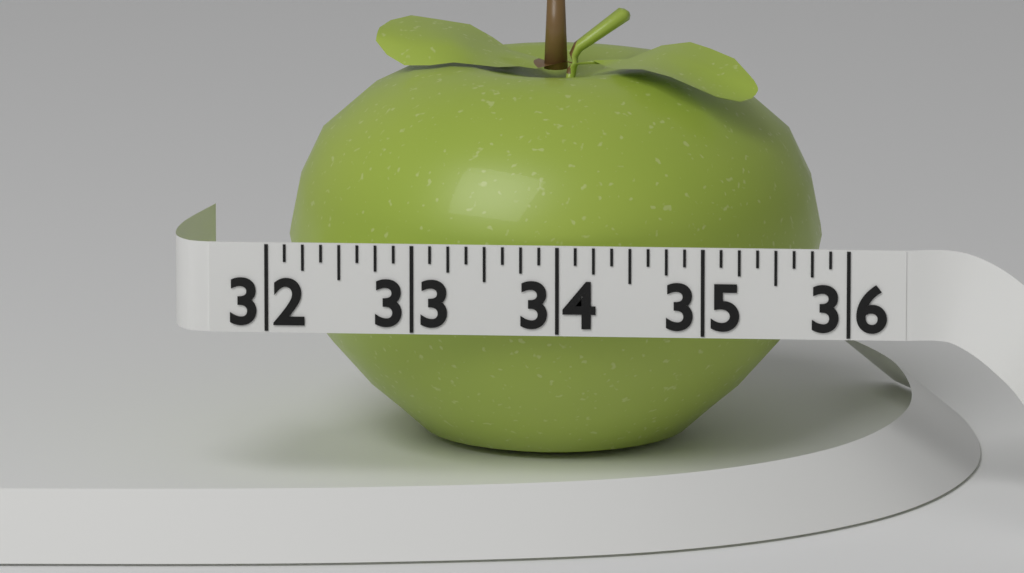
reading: 35.750 (no unit)
